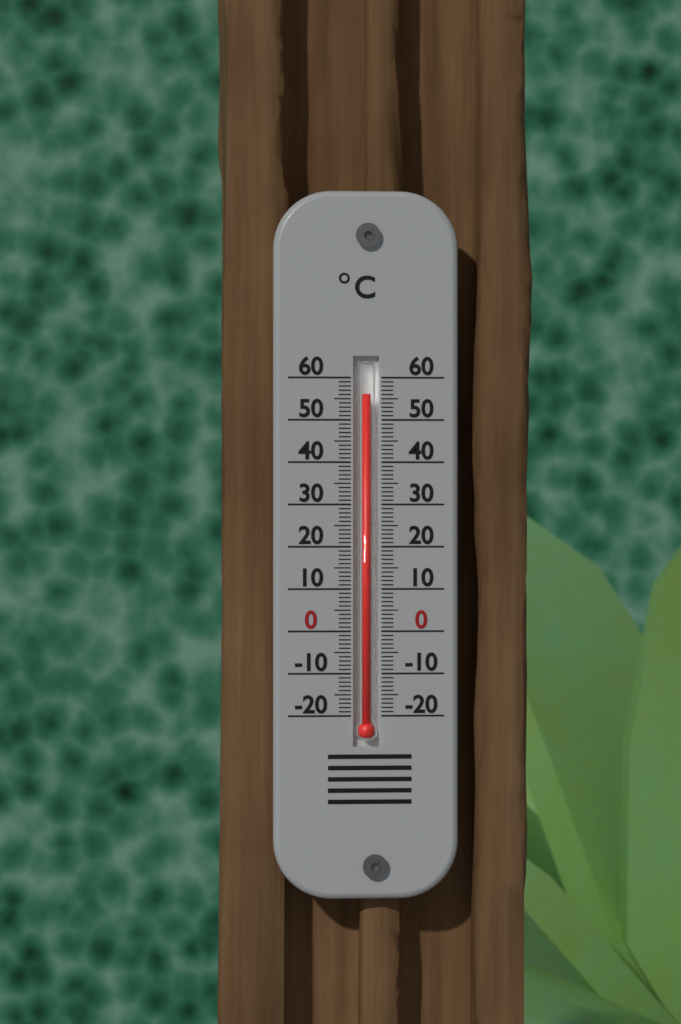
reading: 56 °C
